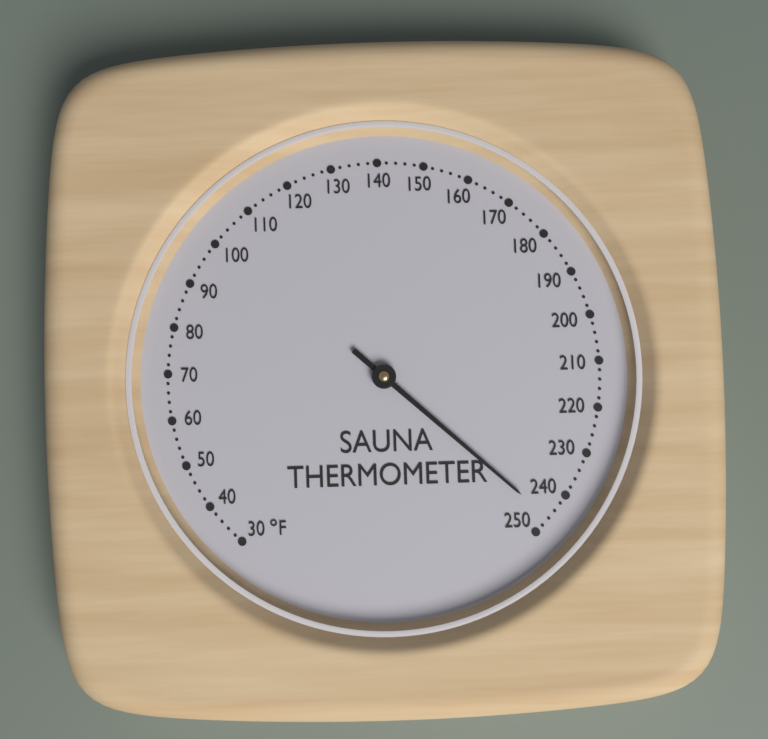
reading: 246 °F
